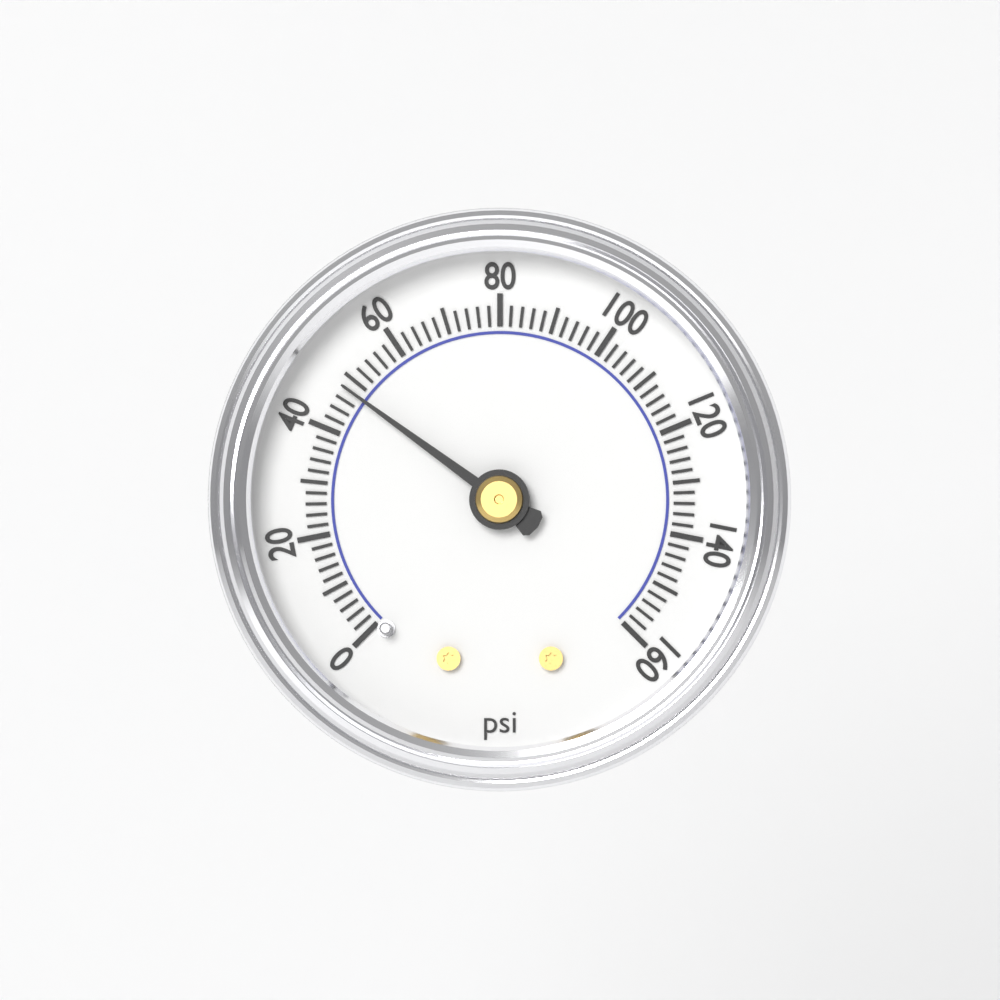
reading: 48 psi
